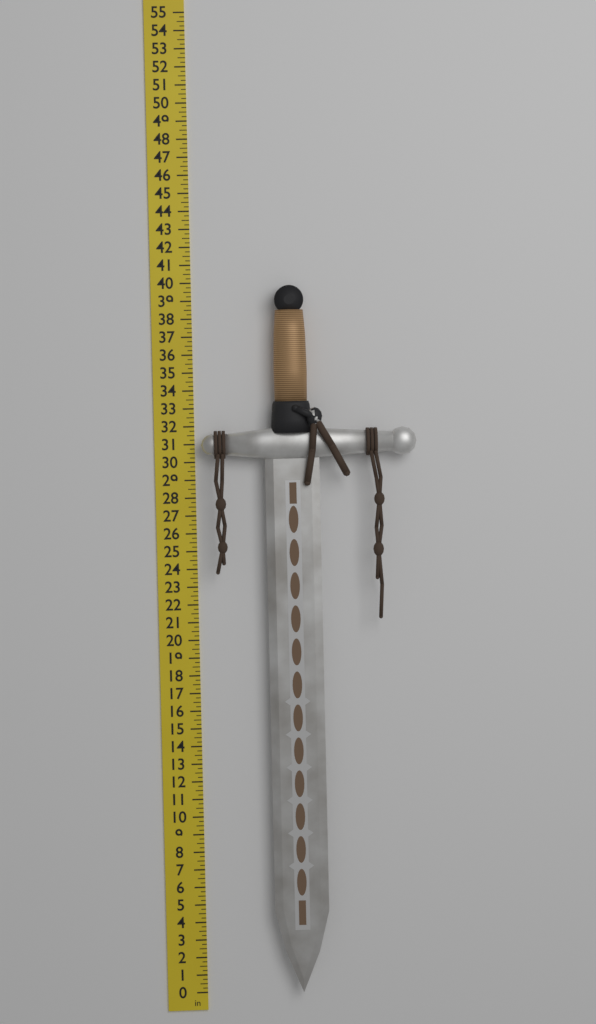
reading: 39.75 in
